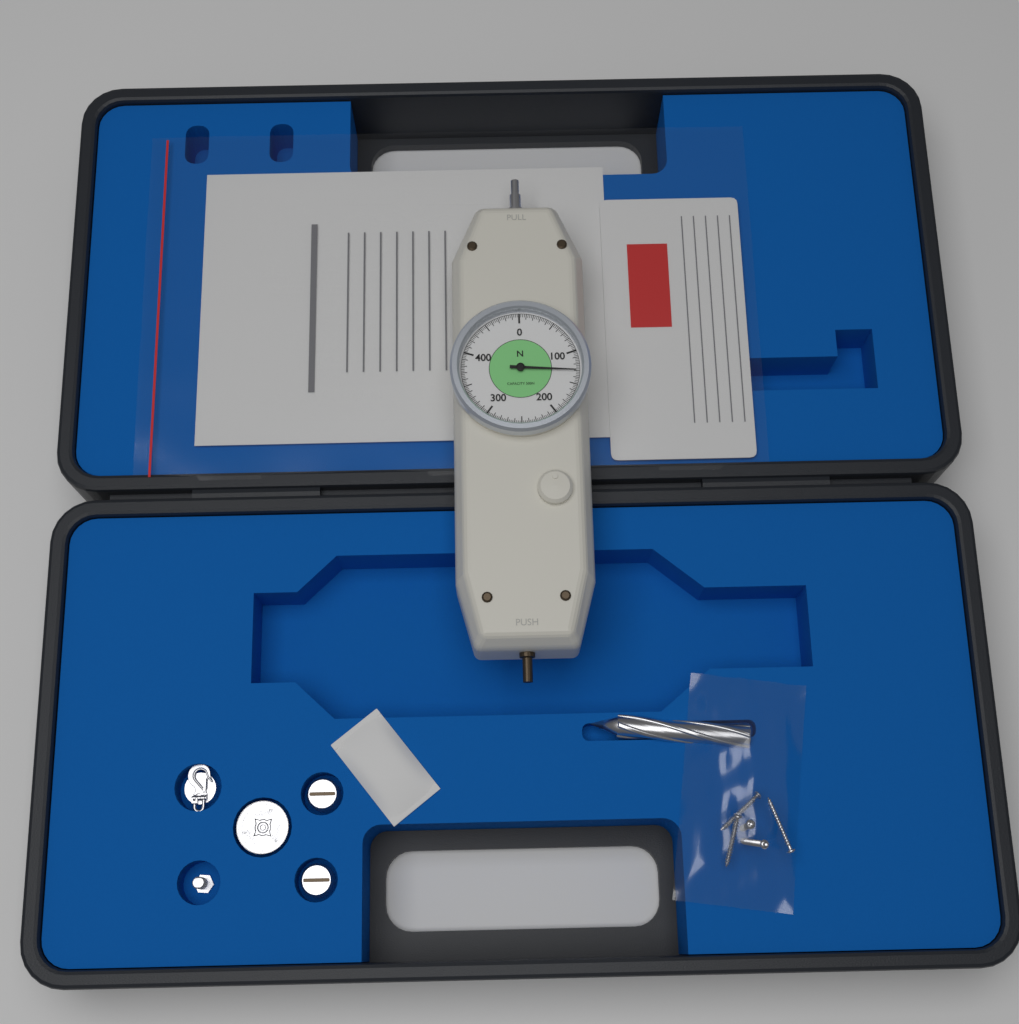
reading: 130.0 N
